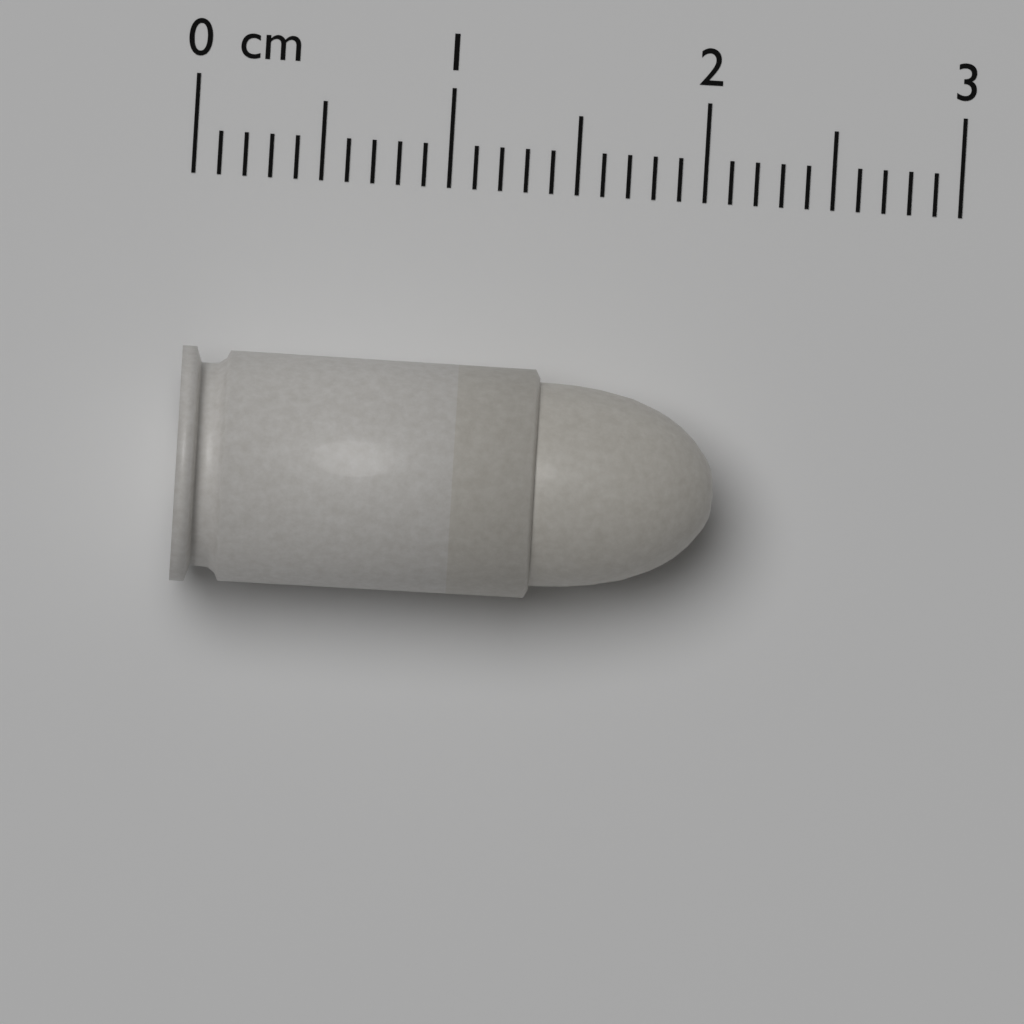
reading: 2.1 cm
